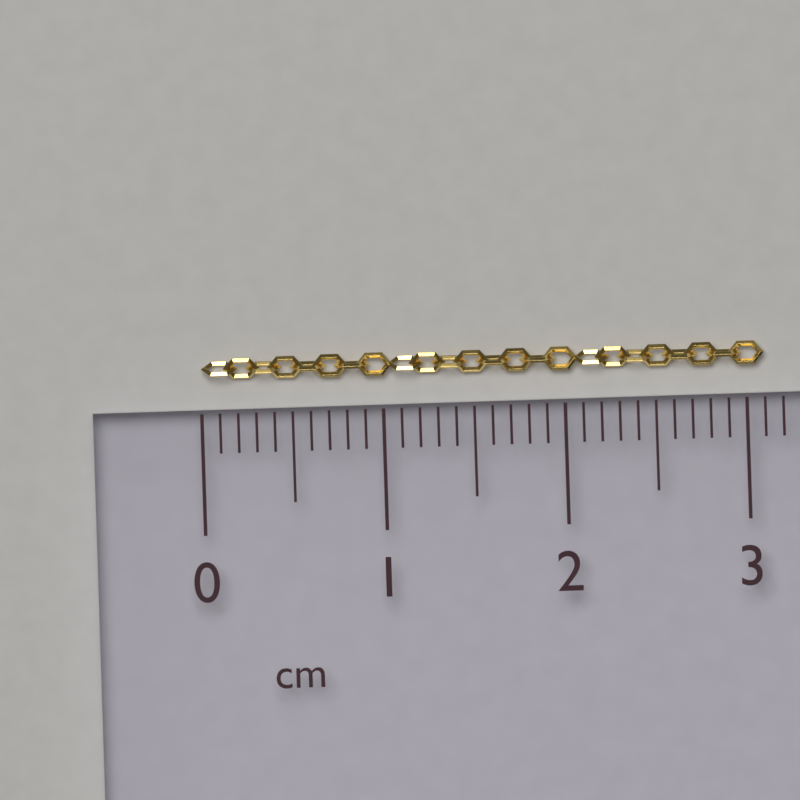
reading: 3.1 cm
